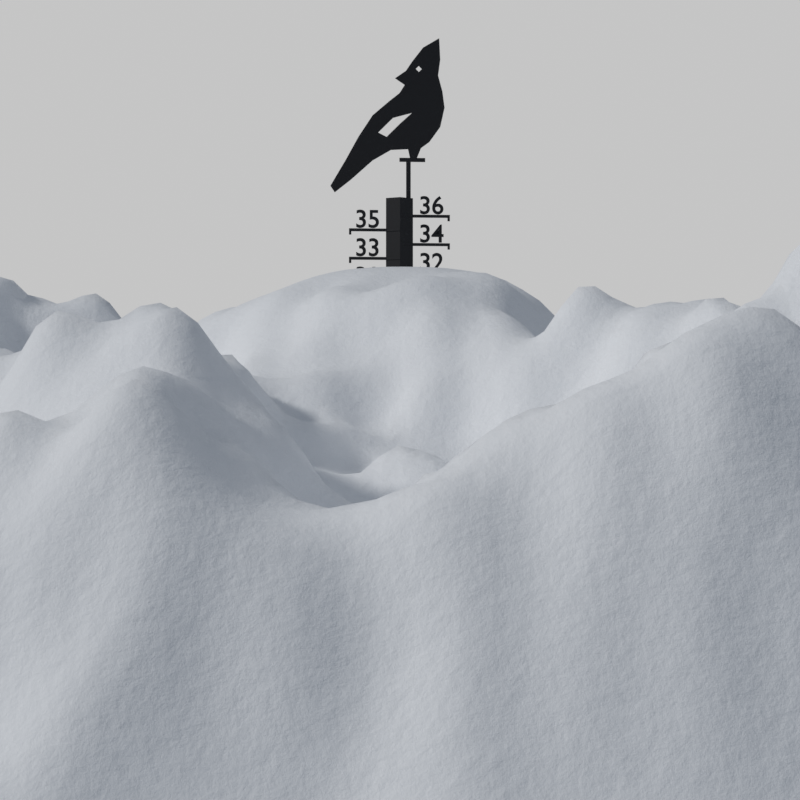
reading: 32 (no unit)
